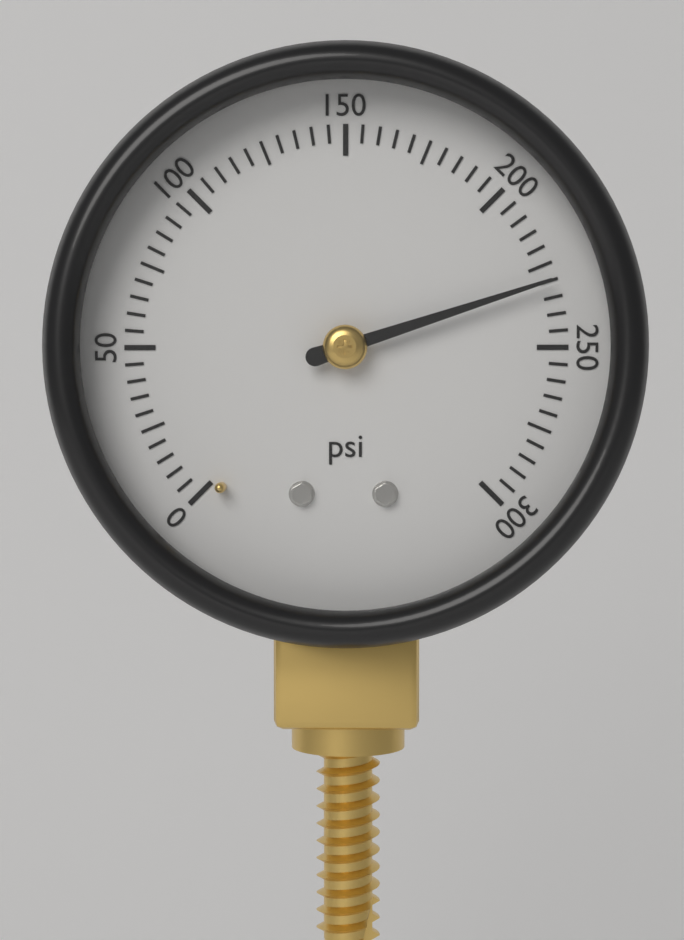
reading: 230 psi
